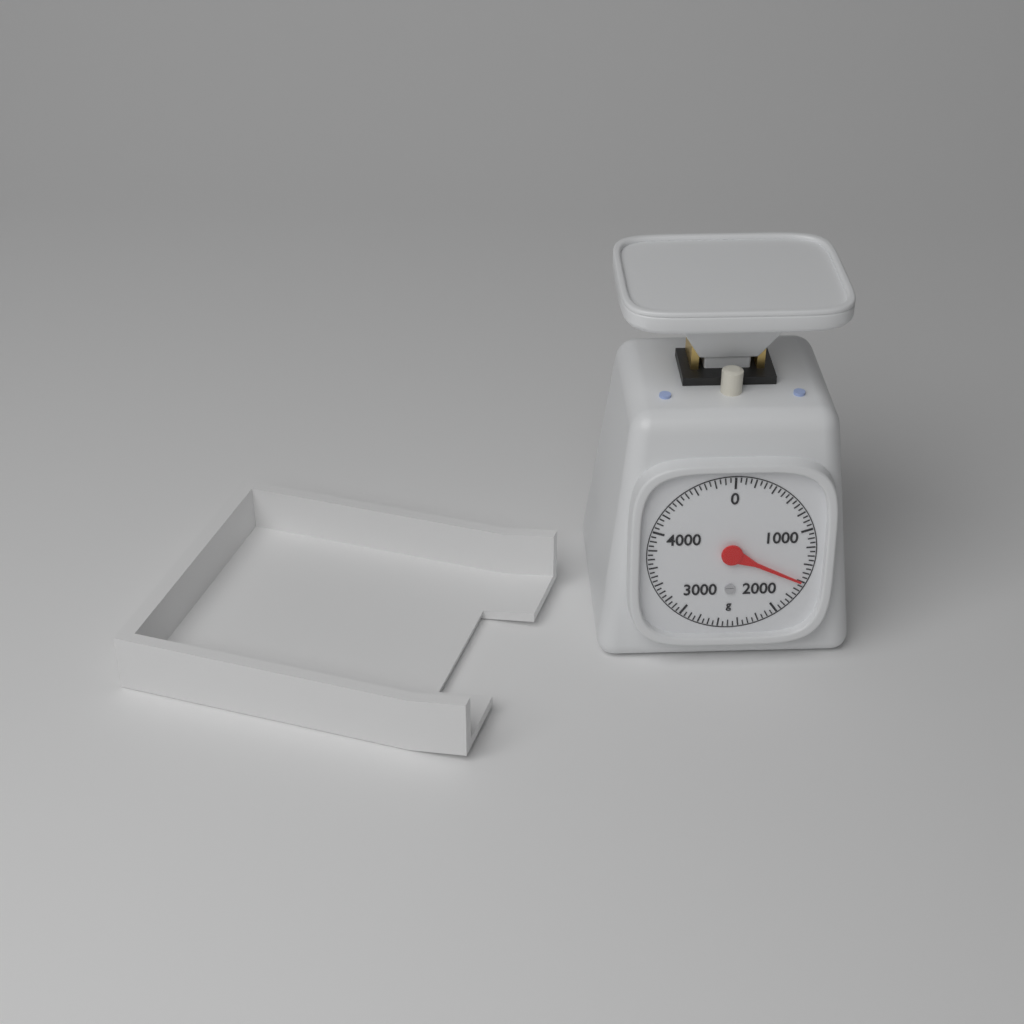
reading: 1600 g
